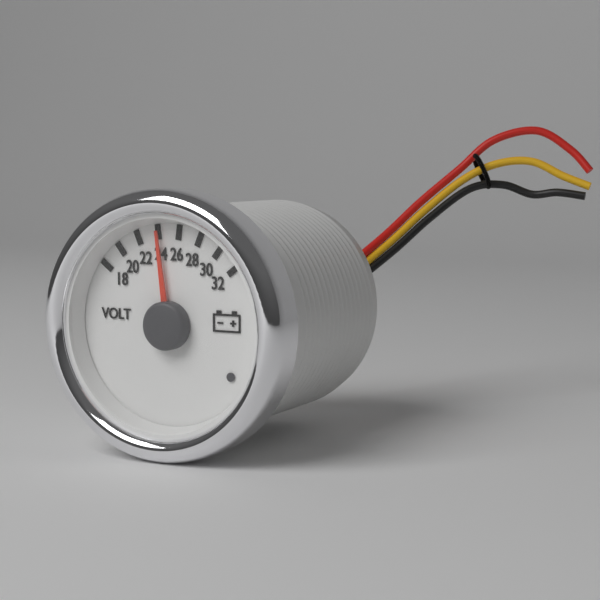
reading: 24 V
